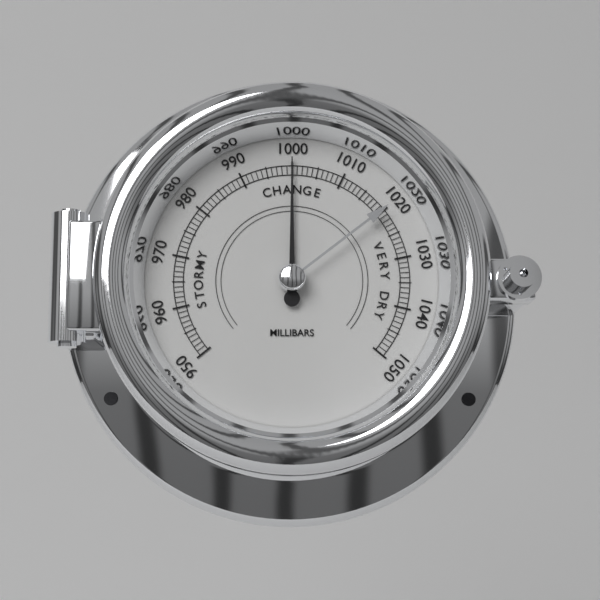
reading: 1000 mbar
